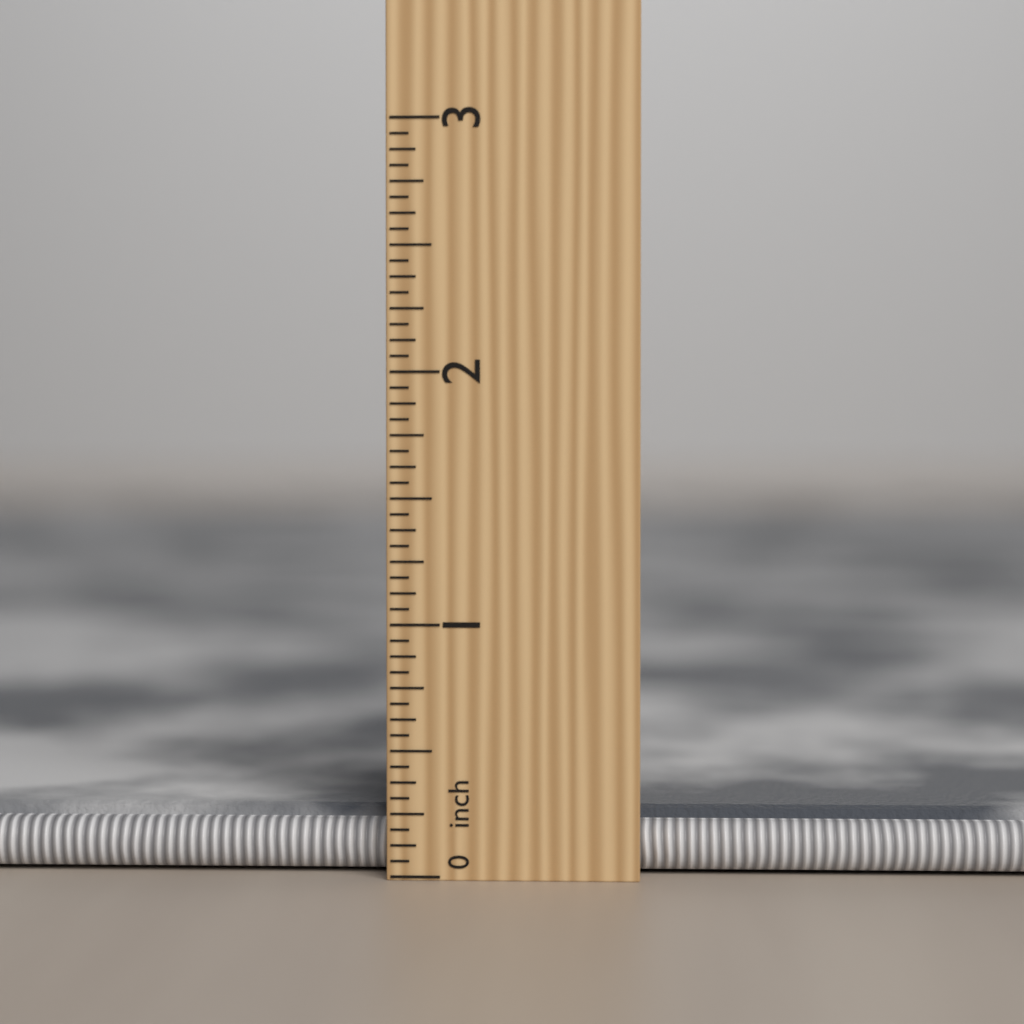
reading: 0.2500 in
